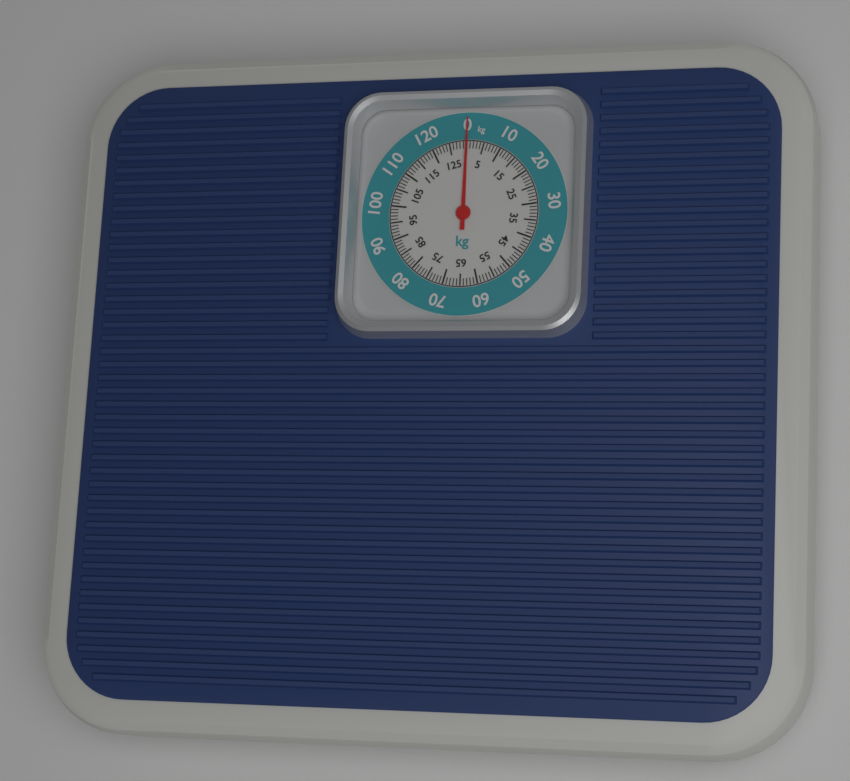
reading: 0 kg
